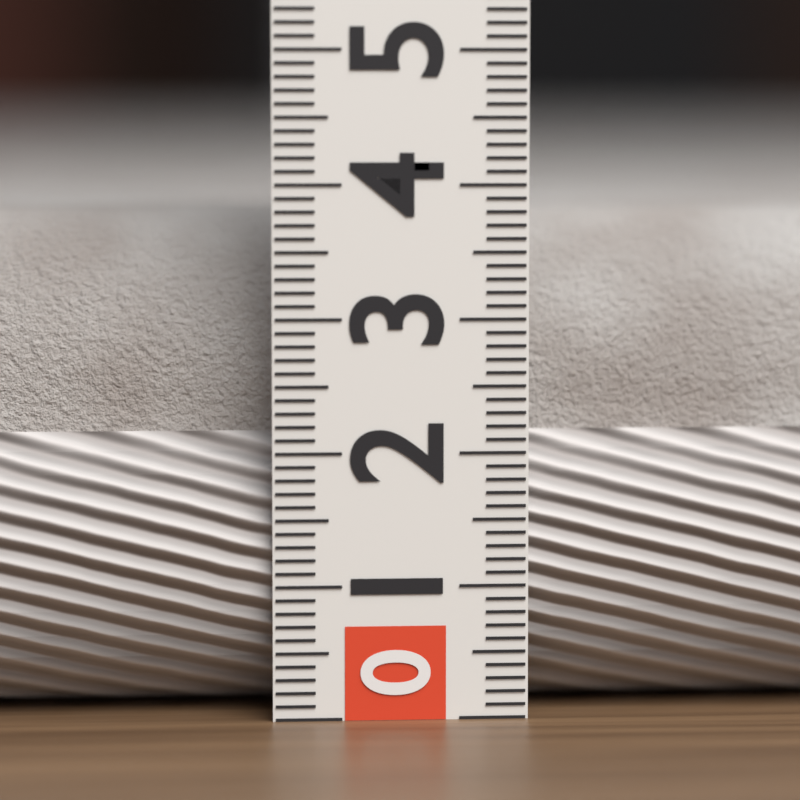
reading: 3.8 (no unit)
